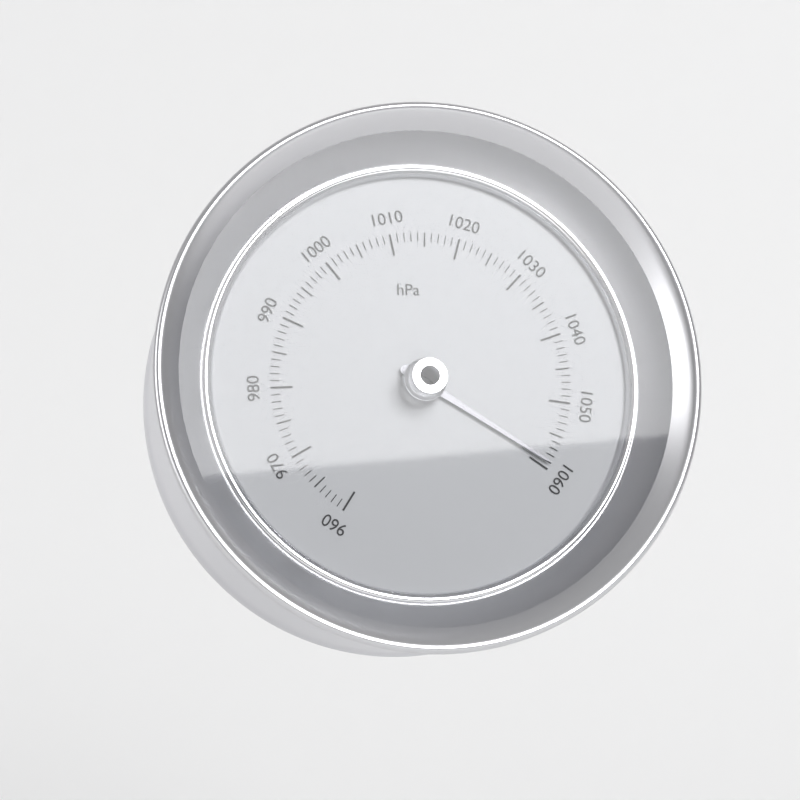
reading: 1059 hPa
